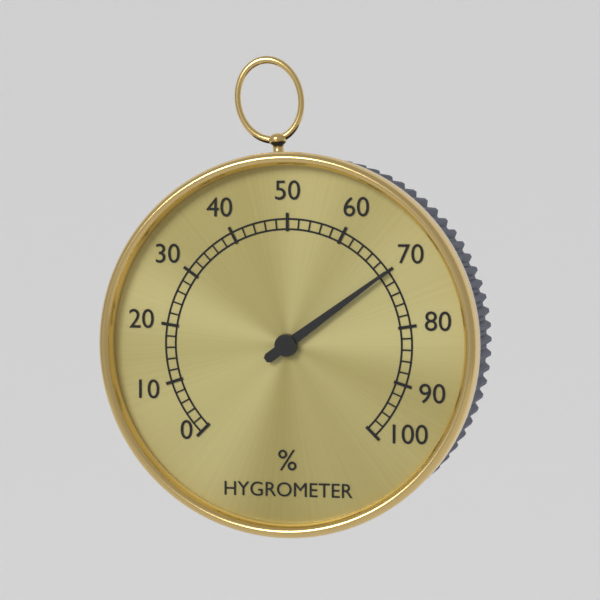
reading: 70 %
